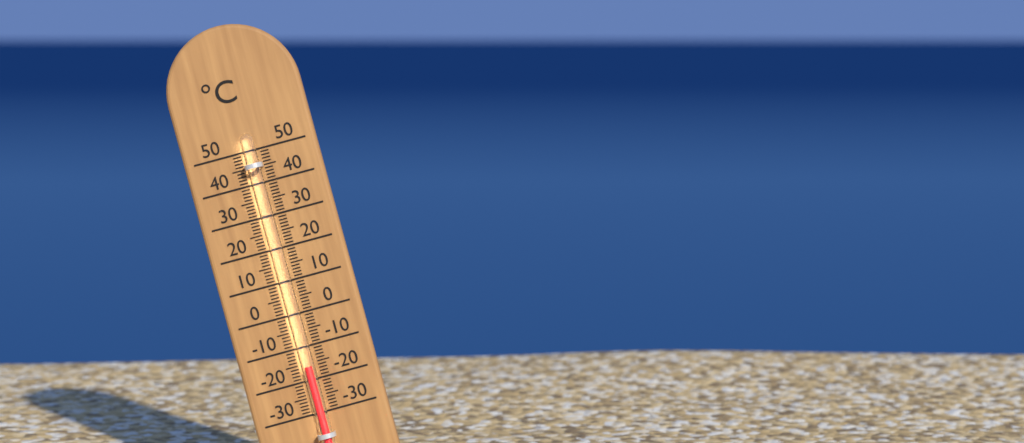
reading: -16 °C
